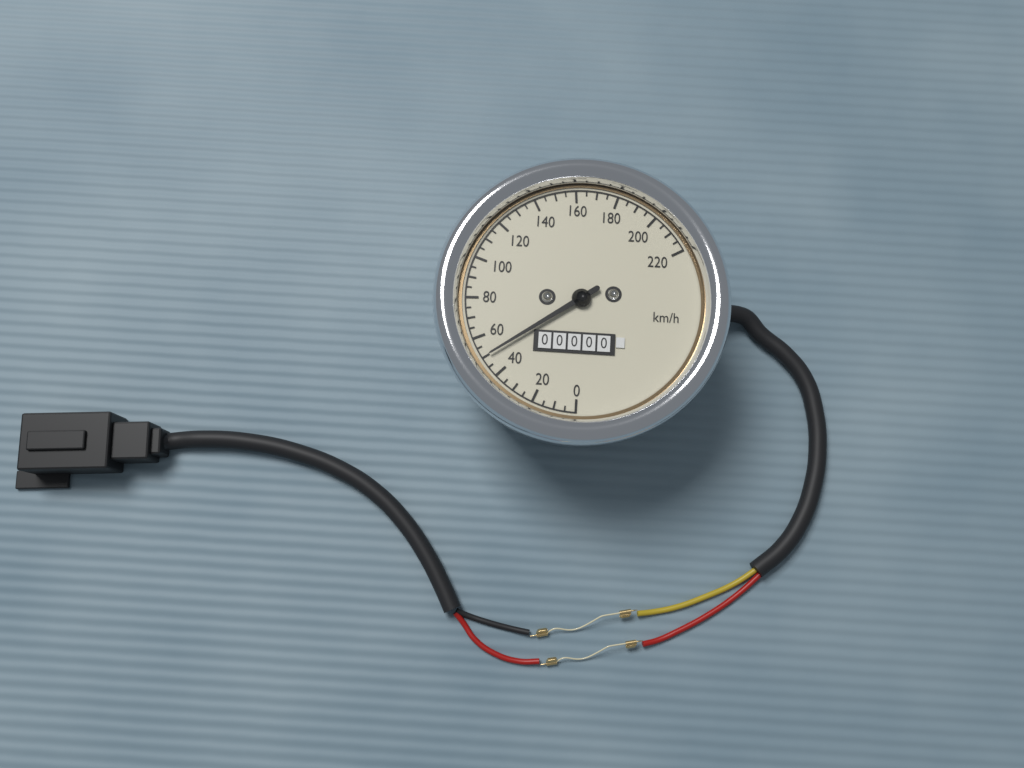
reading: 50 km/h
